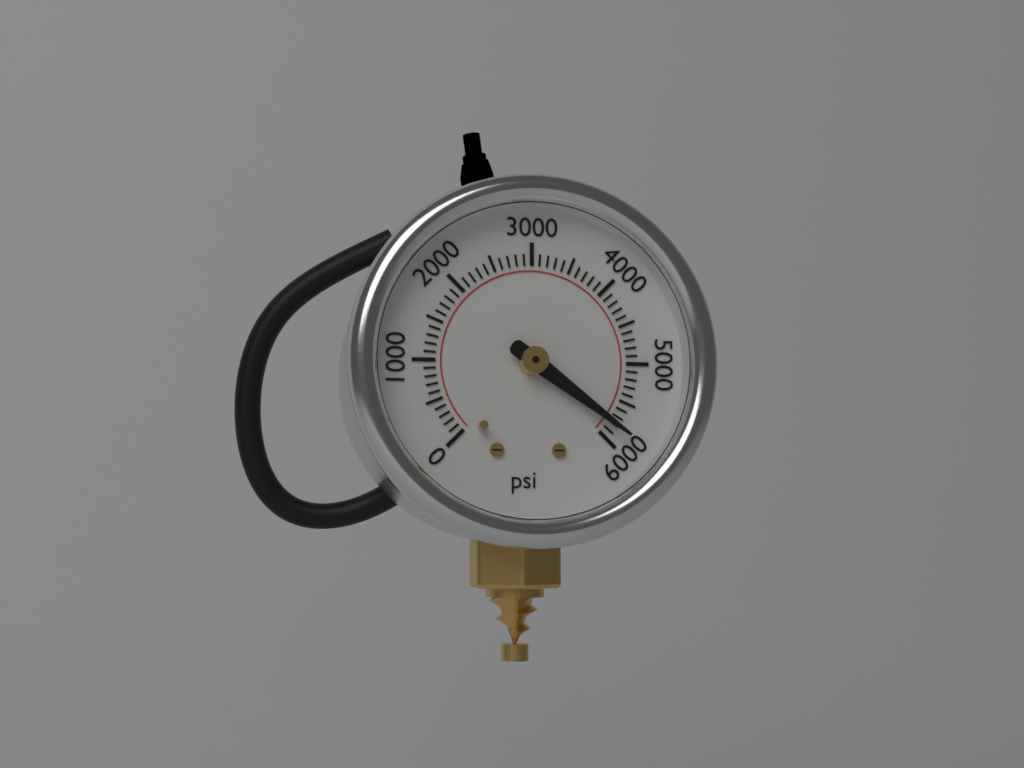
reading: 5800 psi
